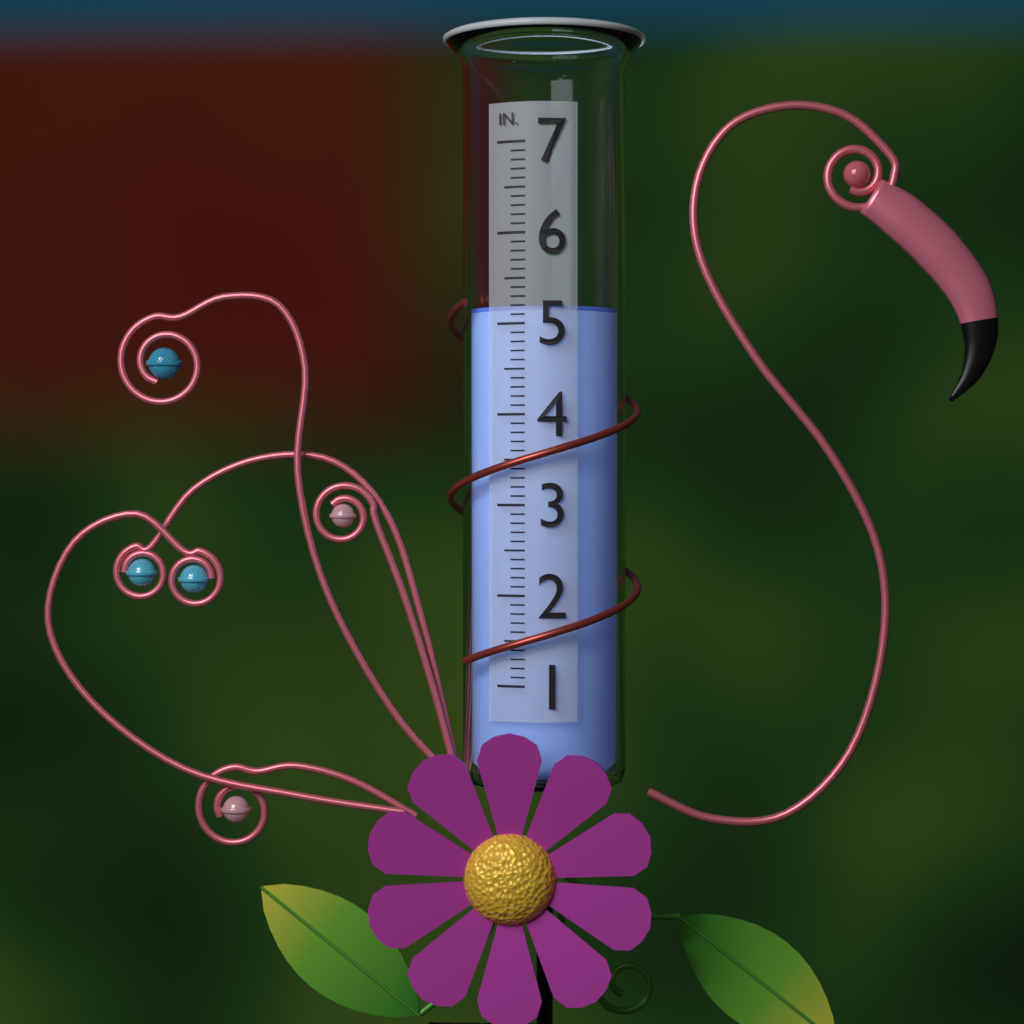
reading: 5.2 in
